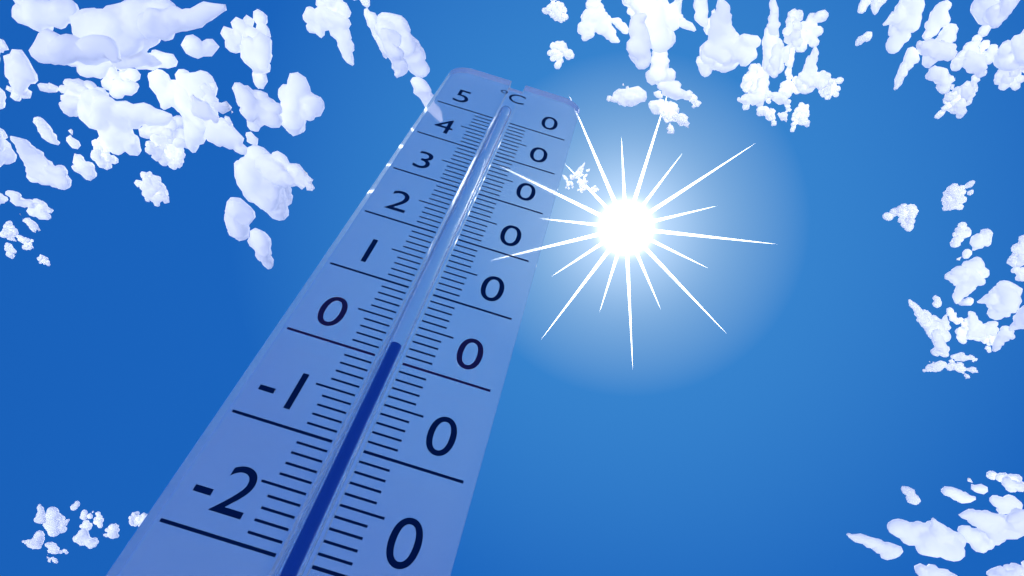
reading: 2 °C
